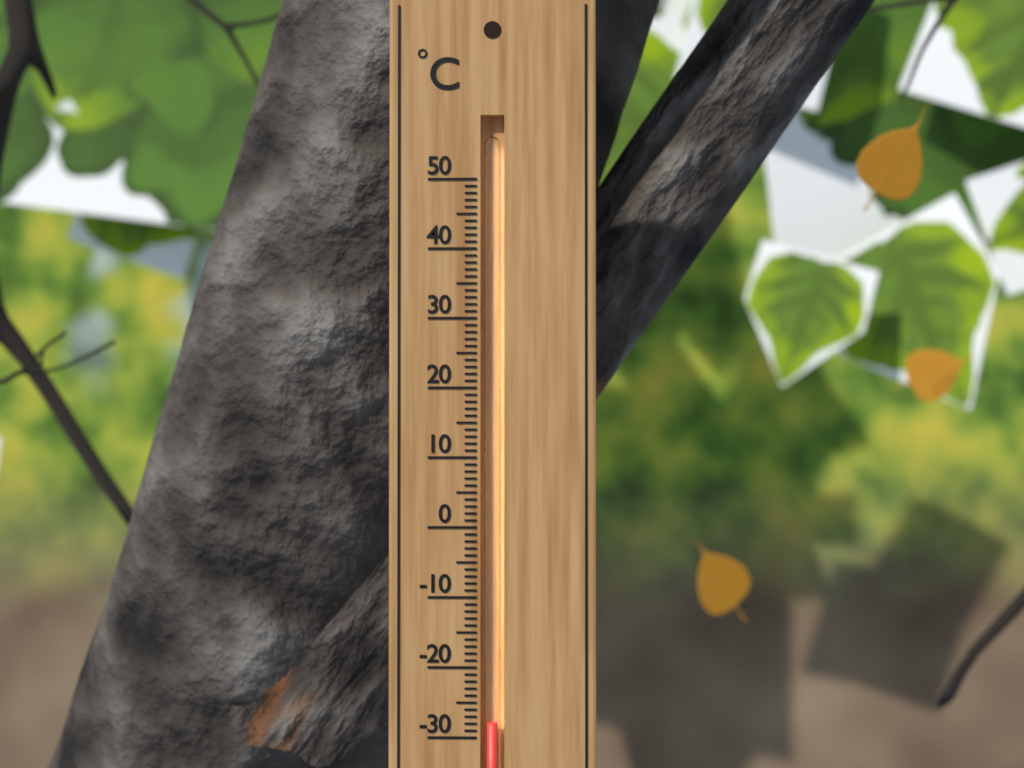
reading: -28 °C
